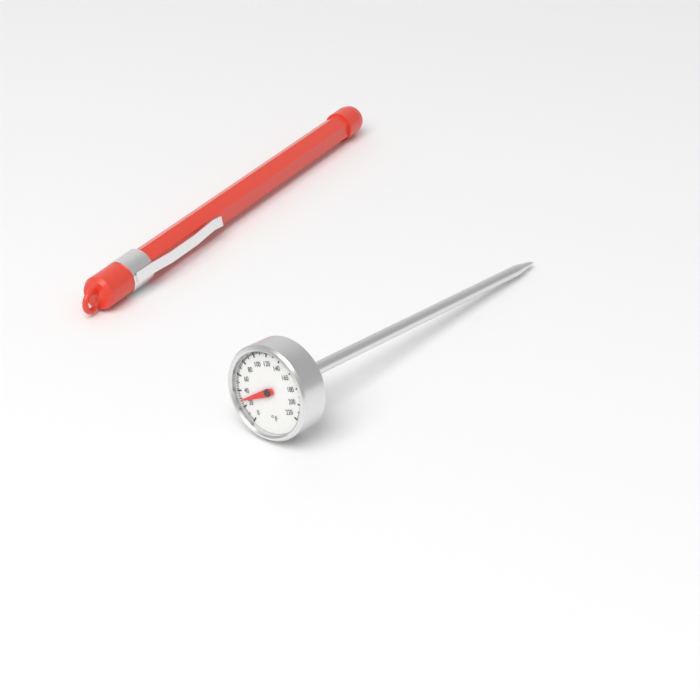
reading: 28 °F
